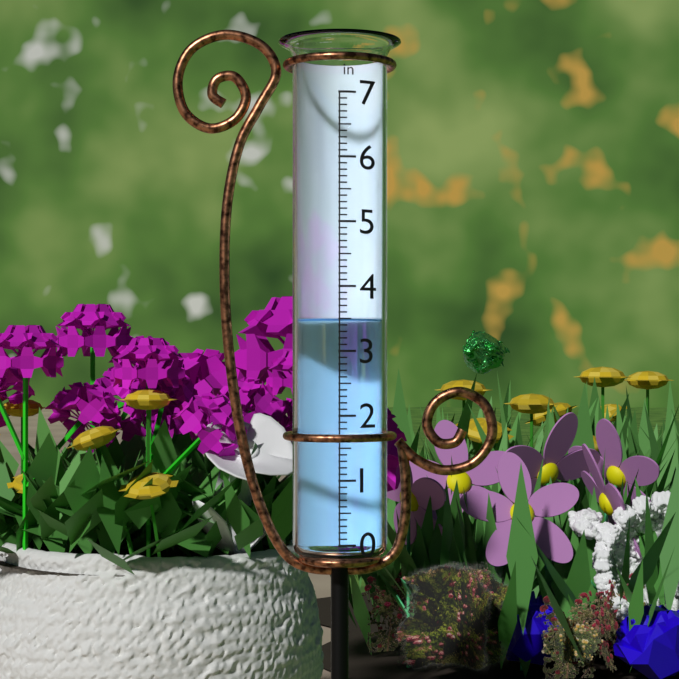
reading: 3.5 in
